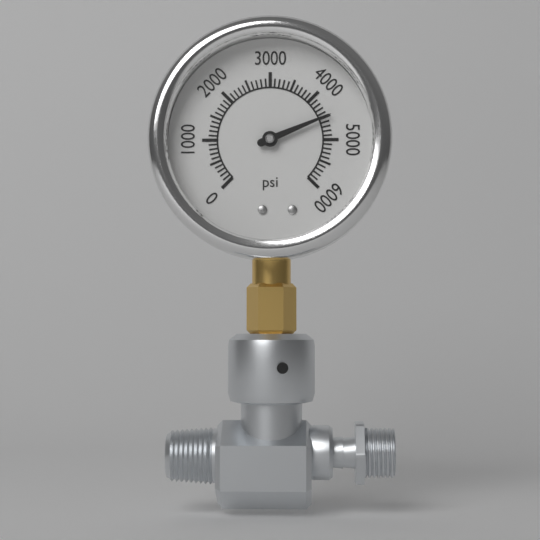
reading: 4500 psi
